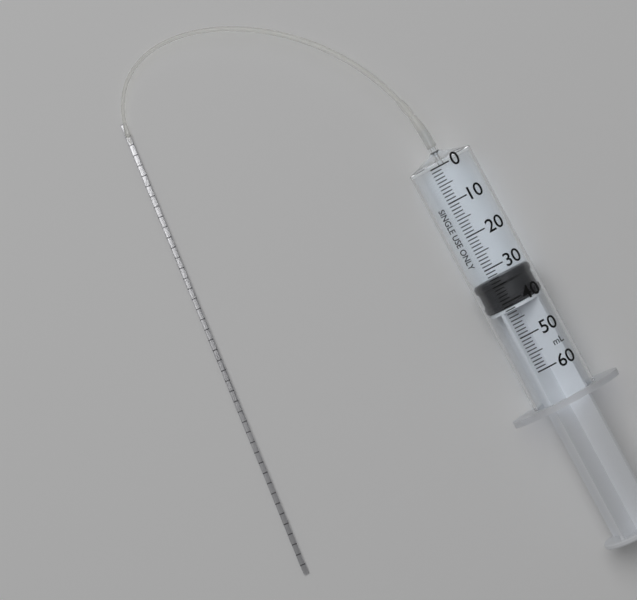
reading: 33 ml
